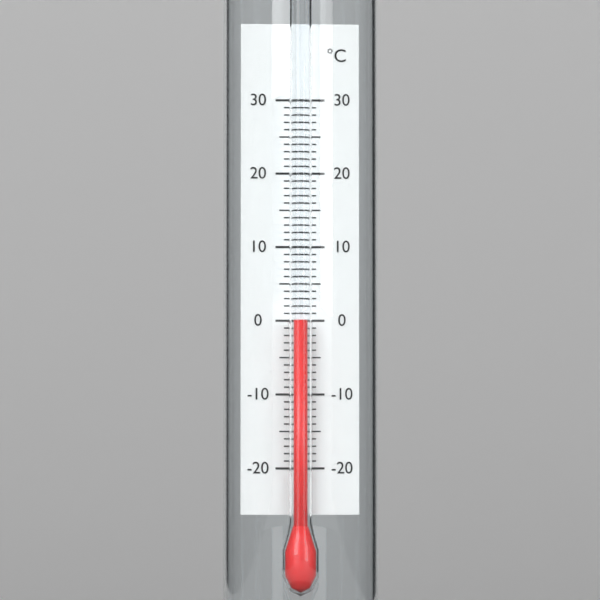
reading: 0 °C
